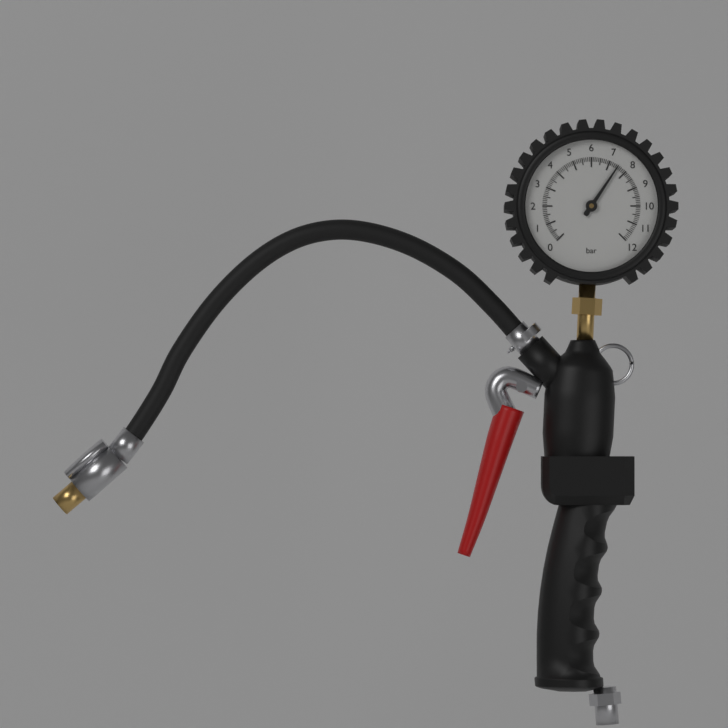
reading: 7.5 bar
